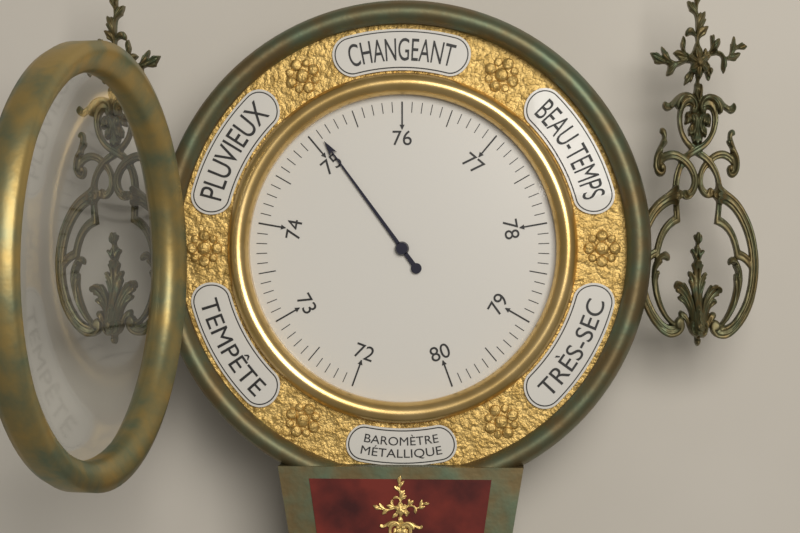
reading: 75.1 (no unit)
